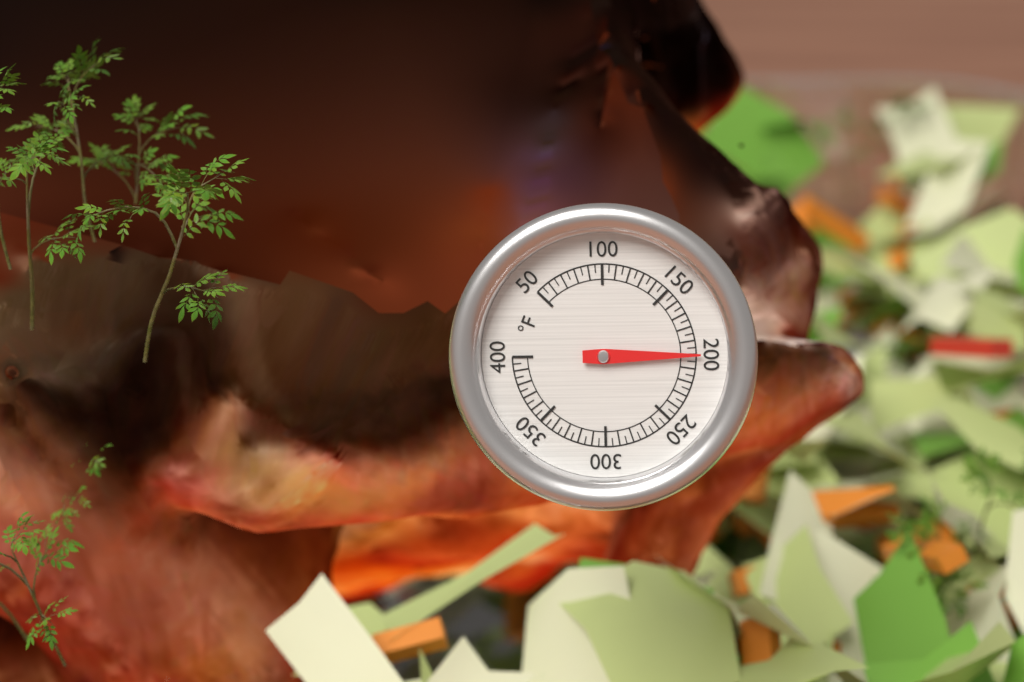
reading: 200 °F
